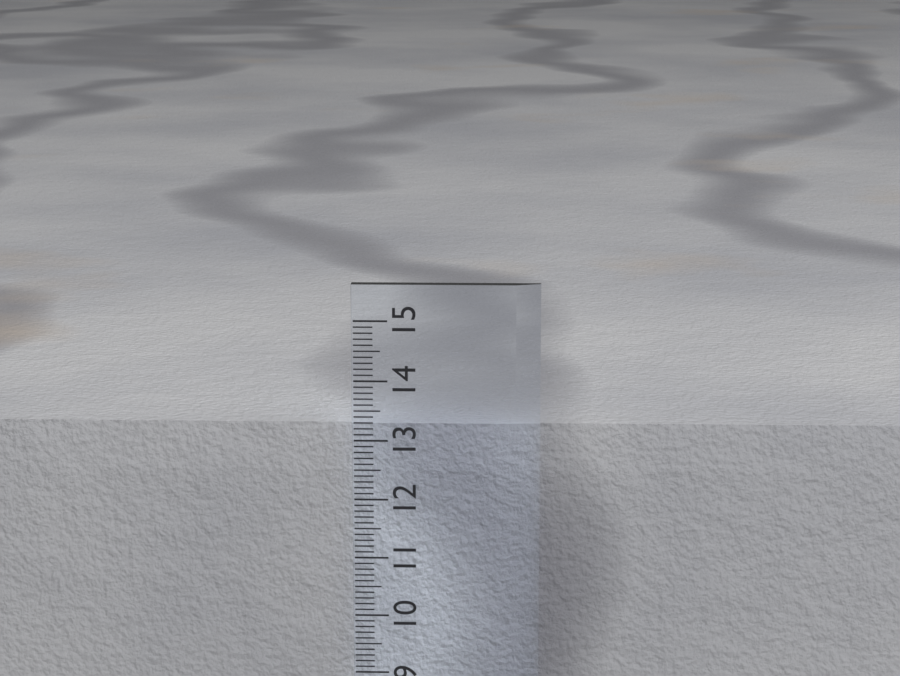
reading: 13.2 cm
